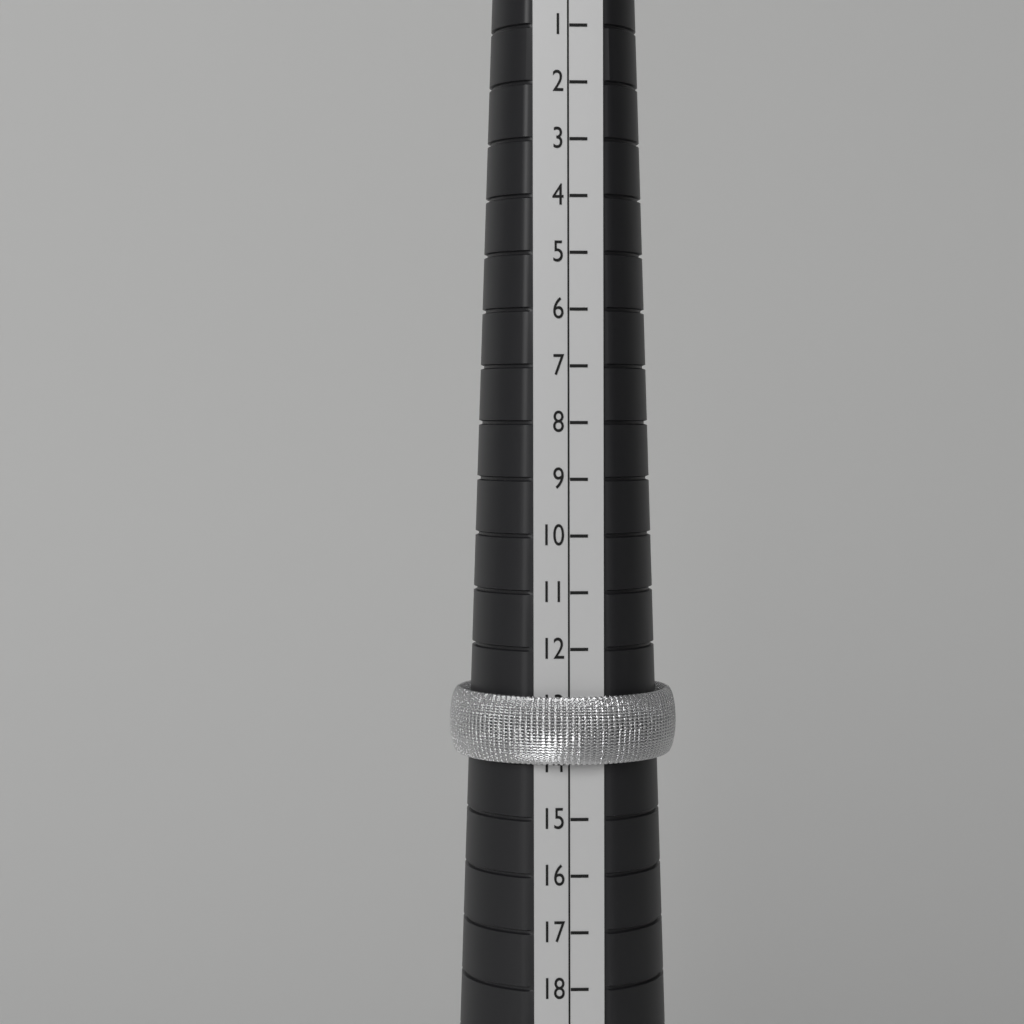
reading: 14 (no unit)
